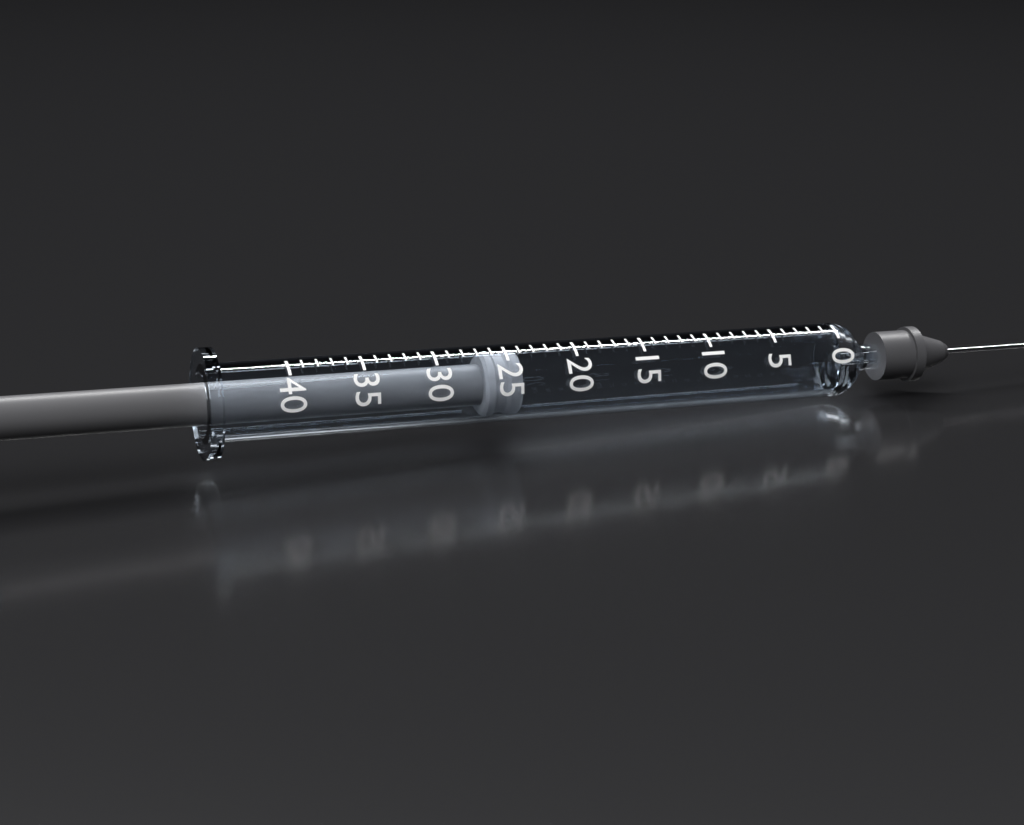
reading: 24 (no unit)
